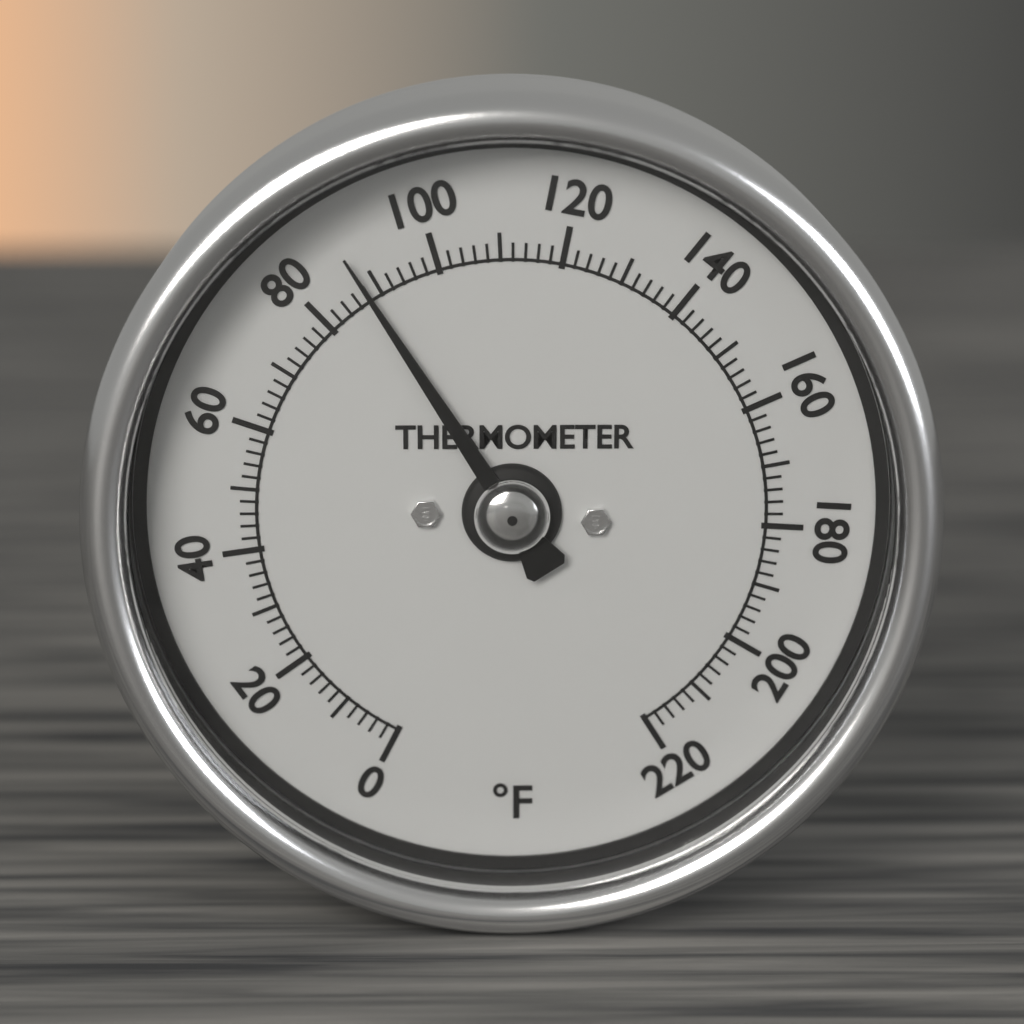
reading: 88 °F
